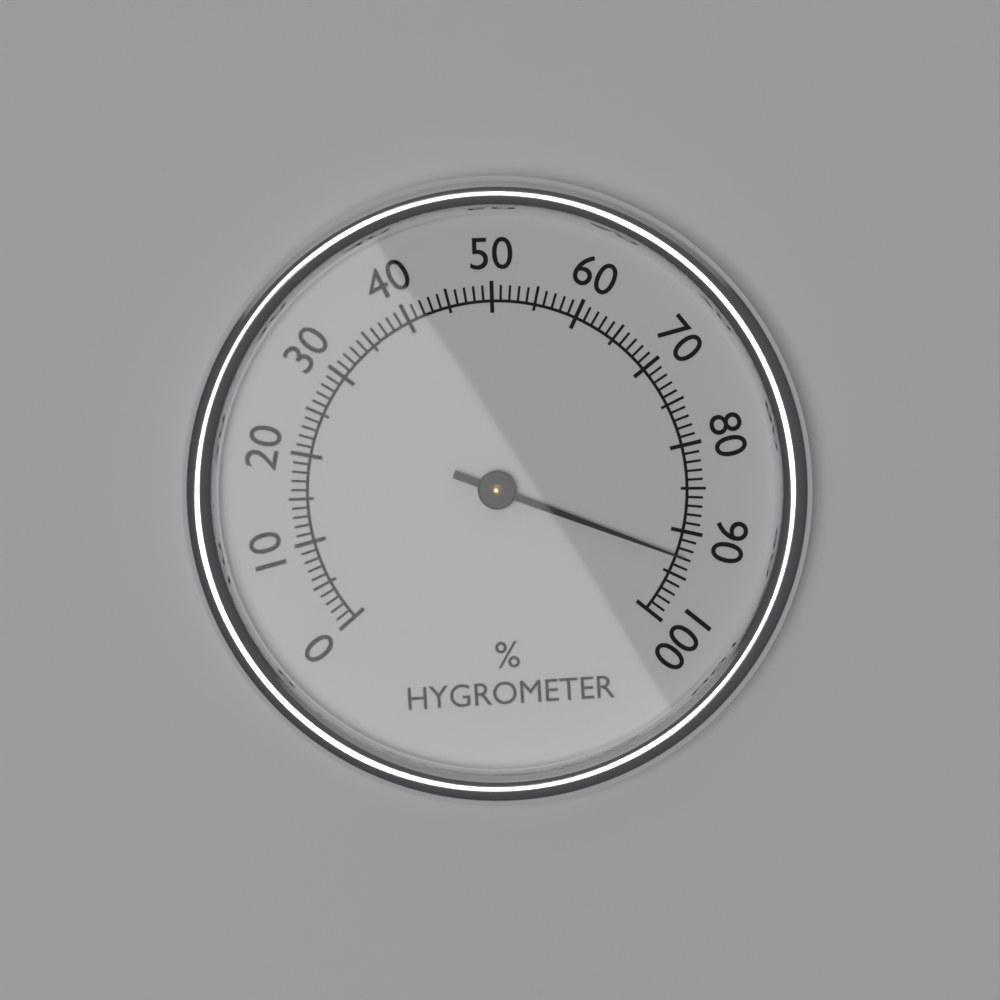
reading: 93 %
